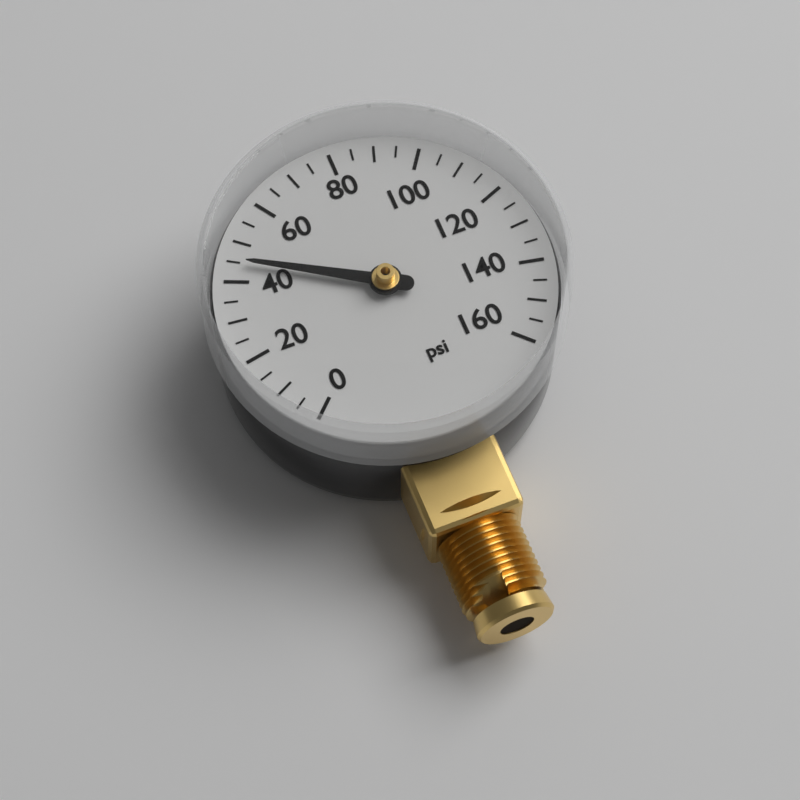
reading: 45 psi
